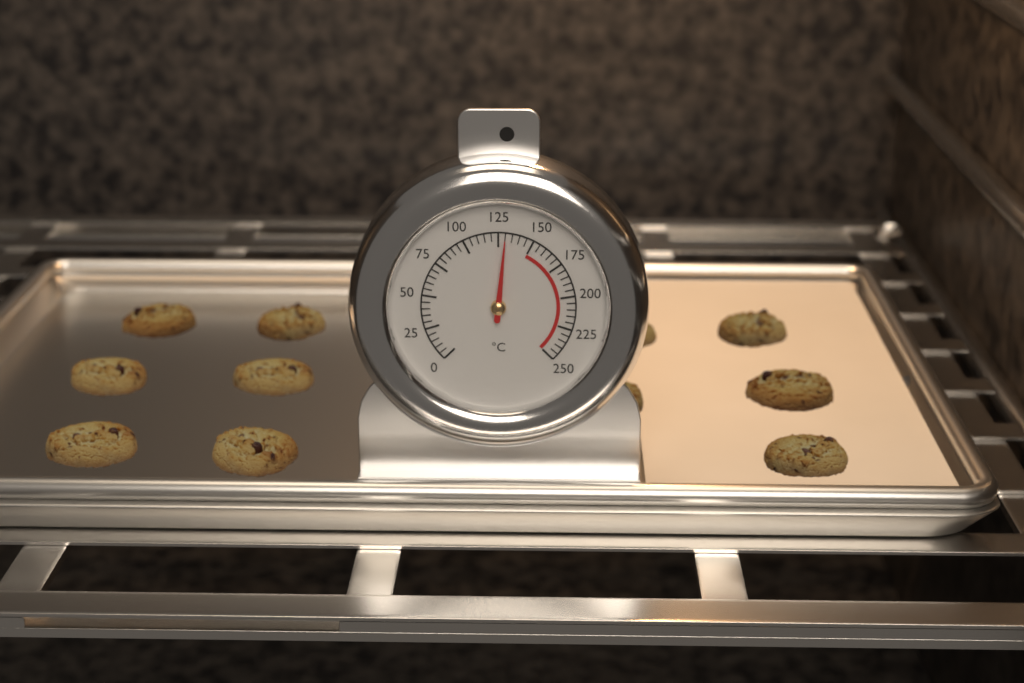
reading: 130 °C
